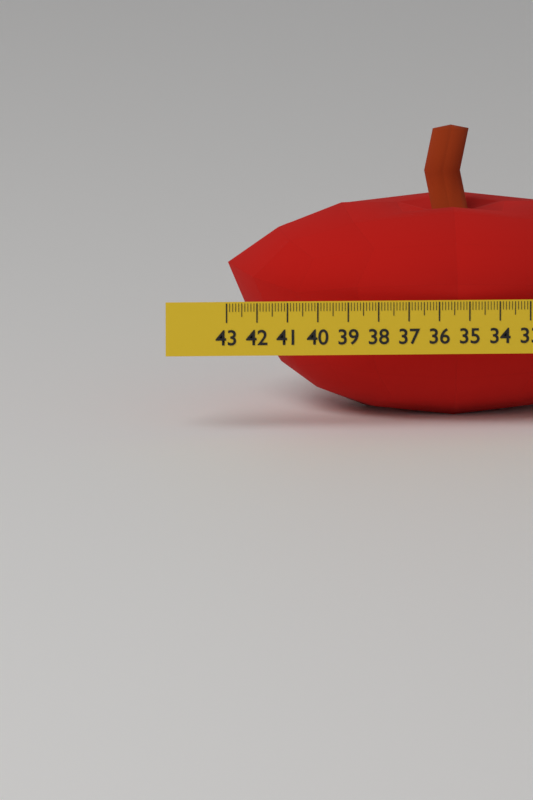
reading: 42.8 (no unit)
